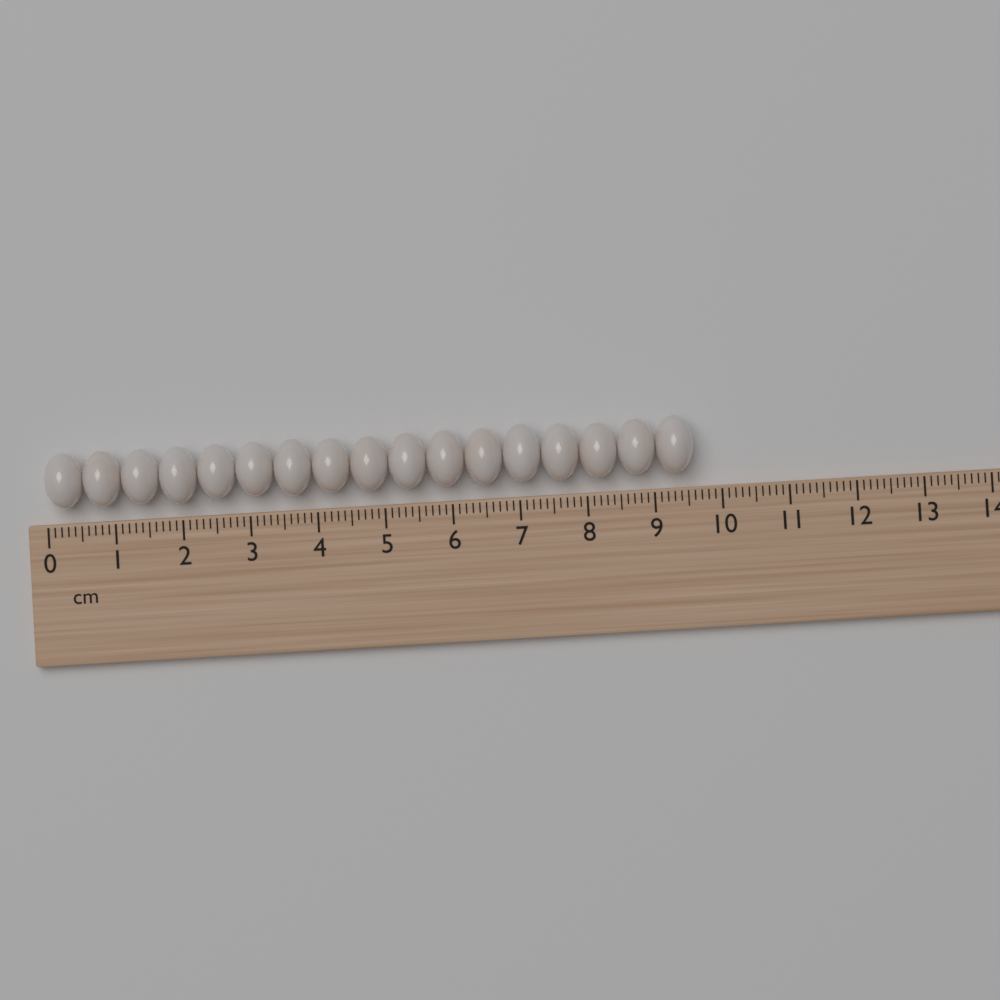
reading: 9.6 cm
